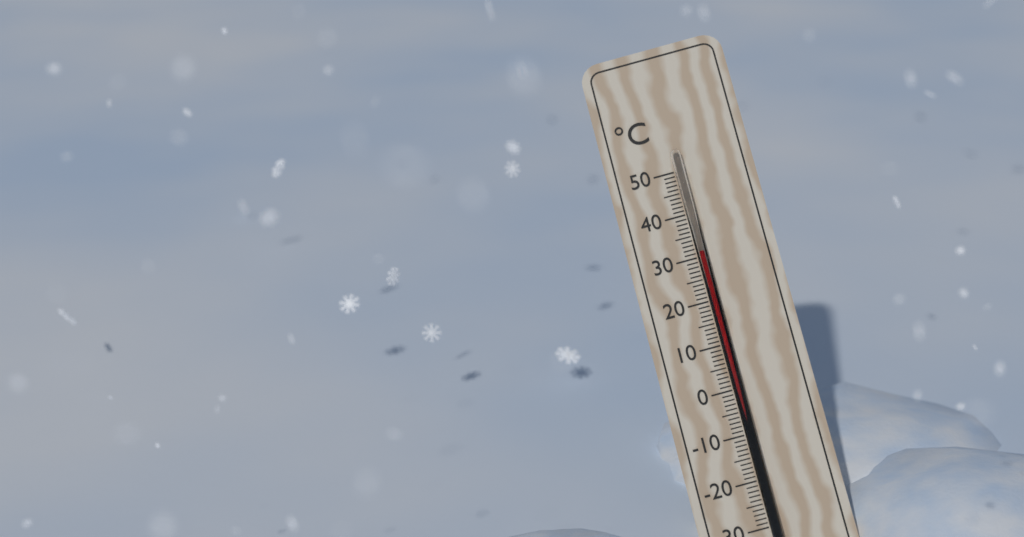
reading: 31 °C
